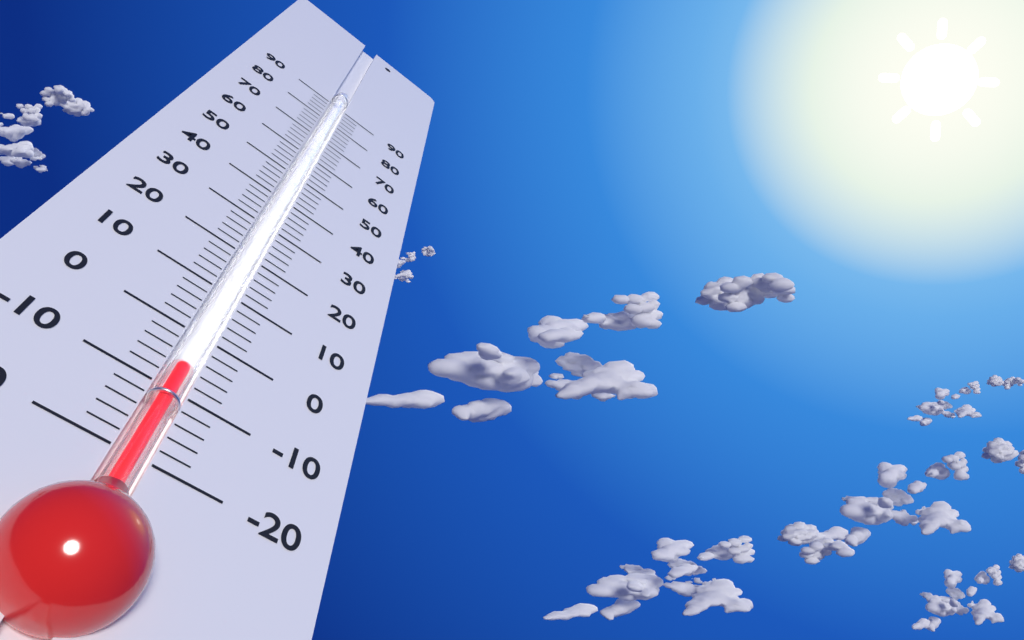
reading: -6 (no unit)
